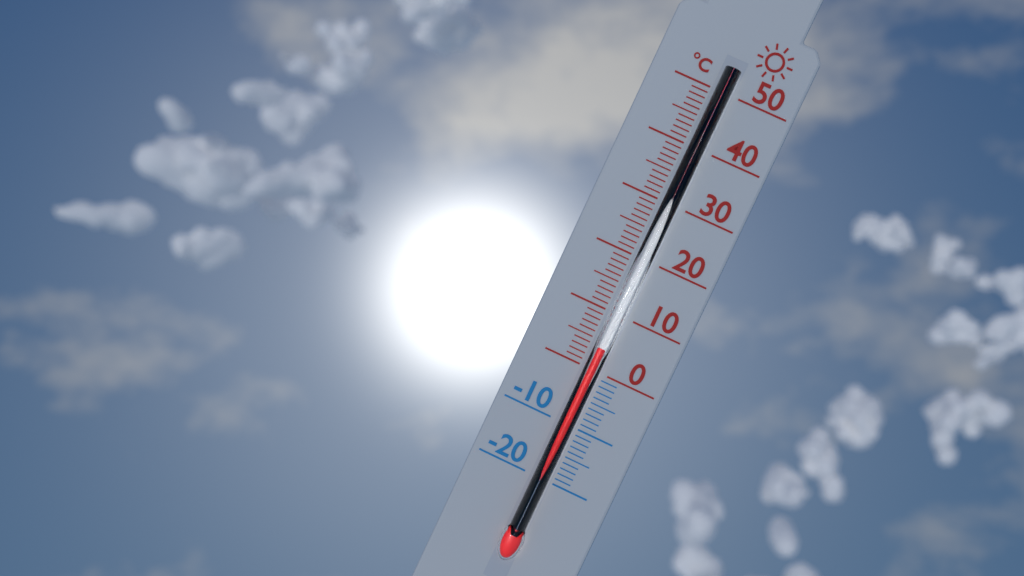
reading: 4 °C
